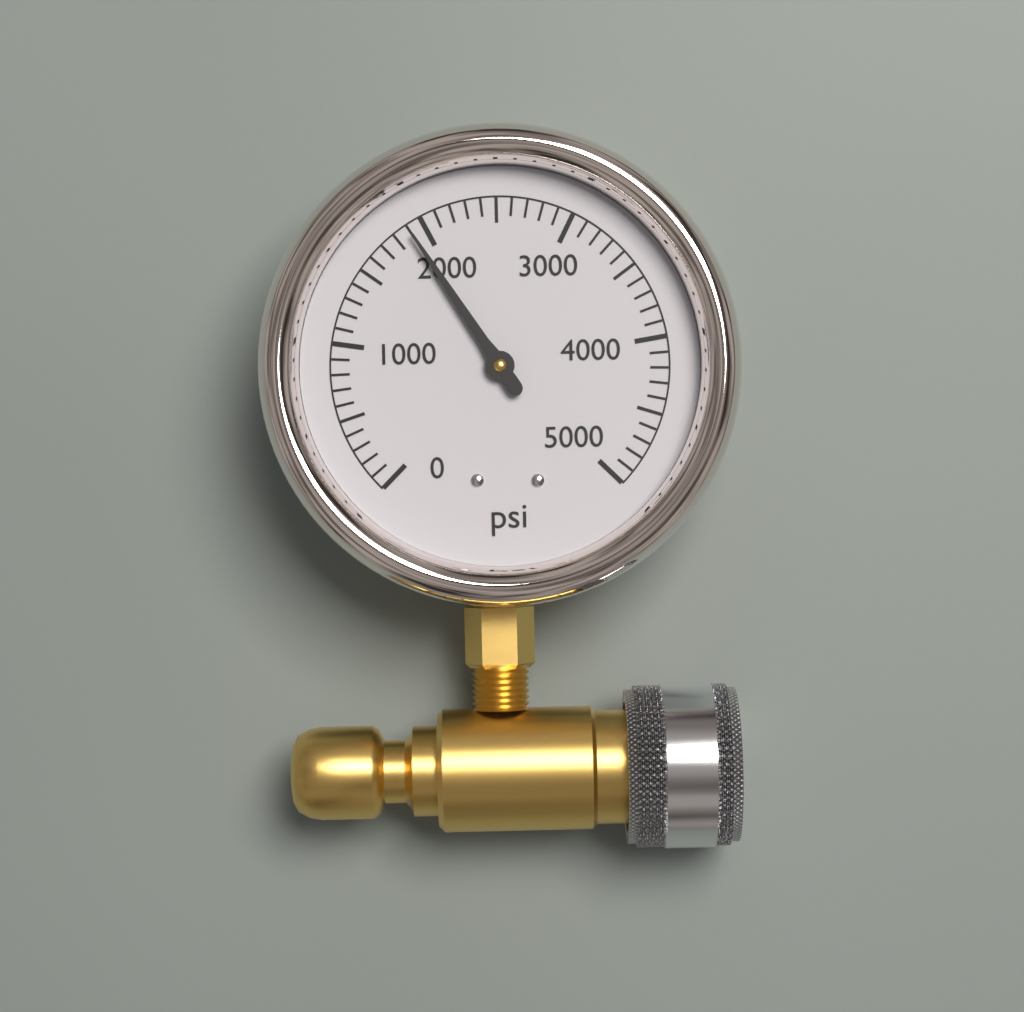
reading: 1900 psi
